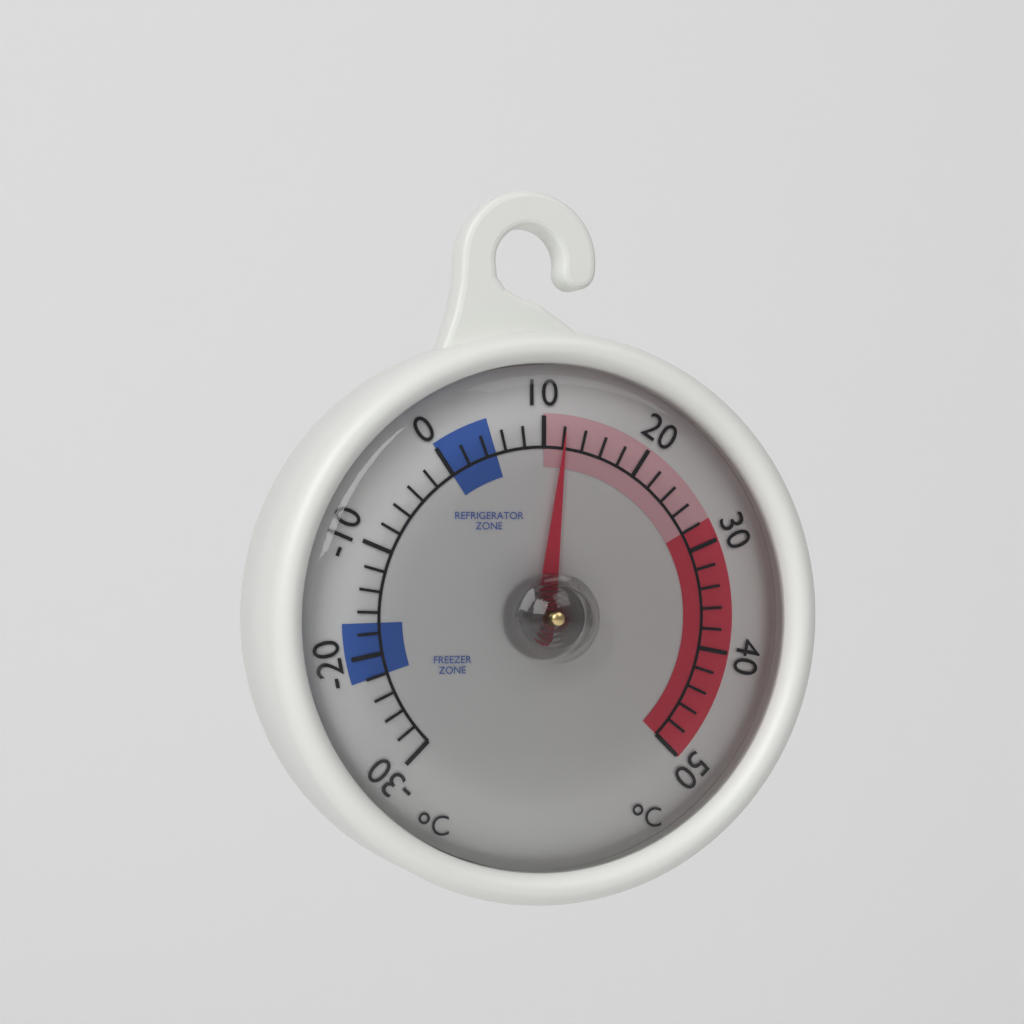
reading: 12 °C
